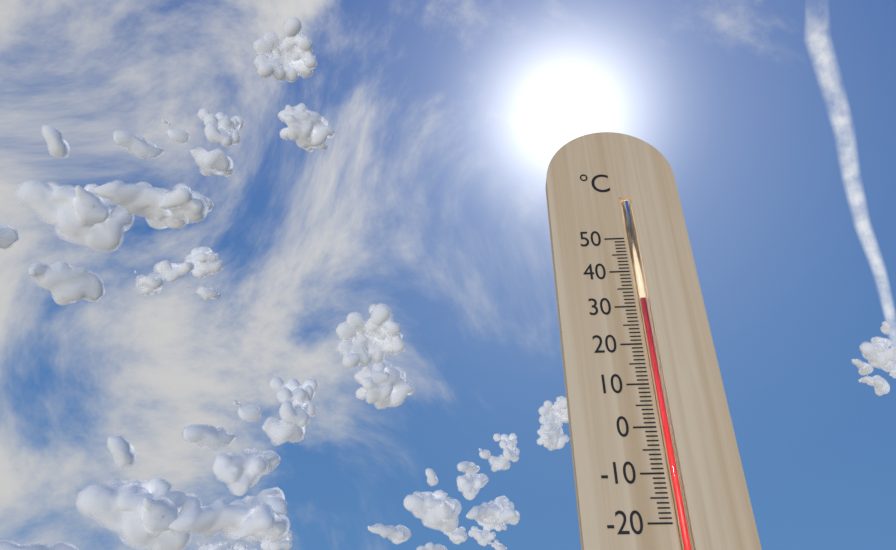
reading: 32 °C
